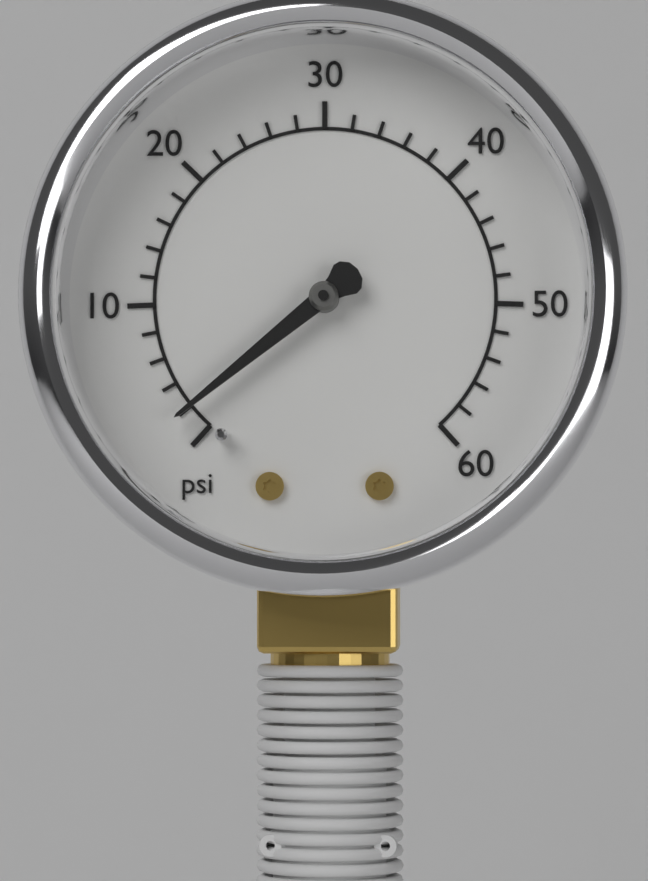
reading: 2 psi
